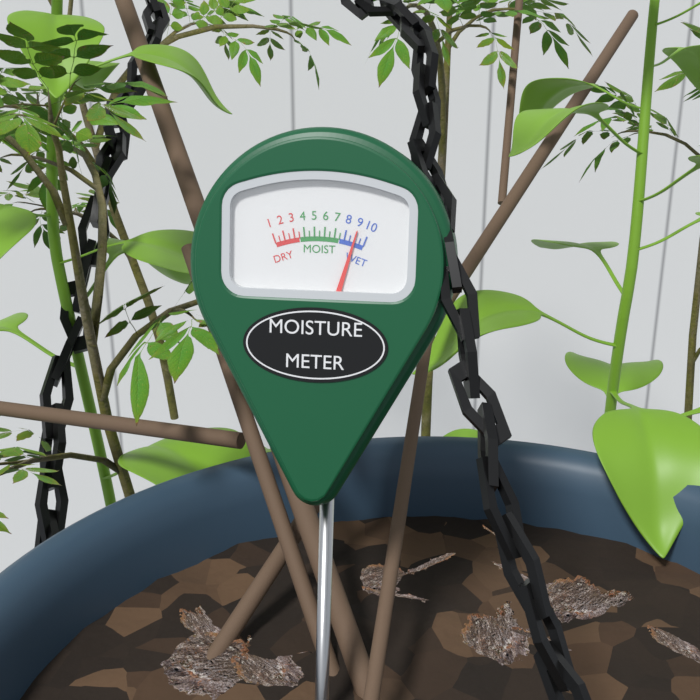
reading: 9.0 (no unit)
